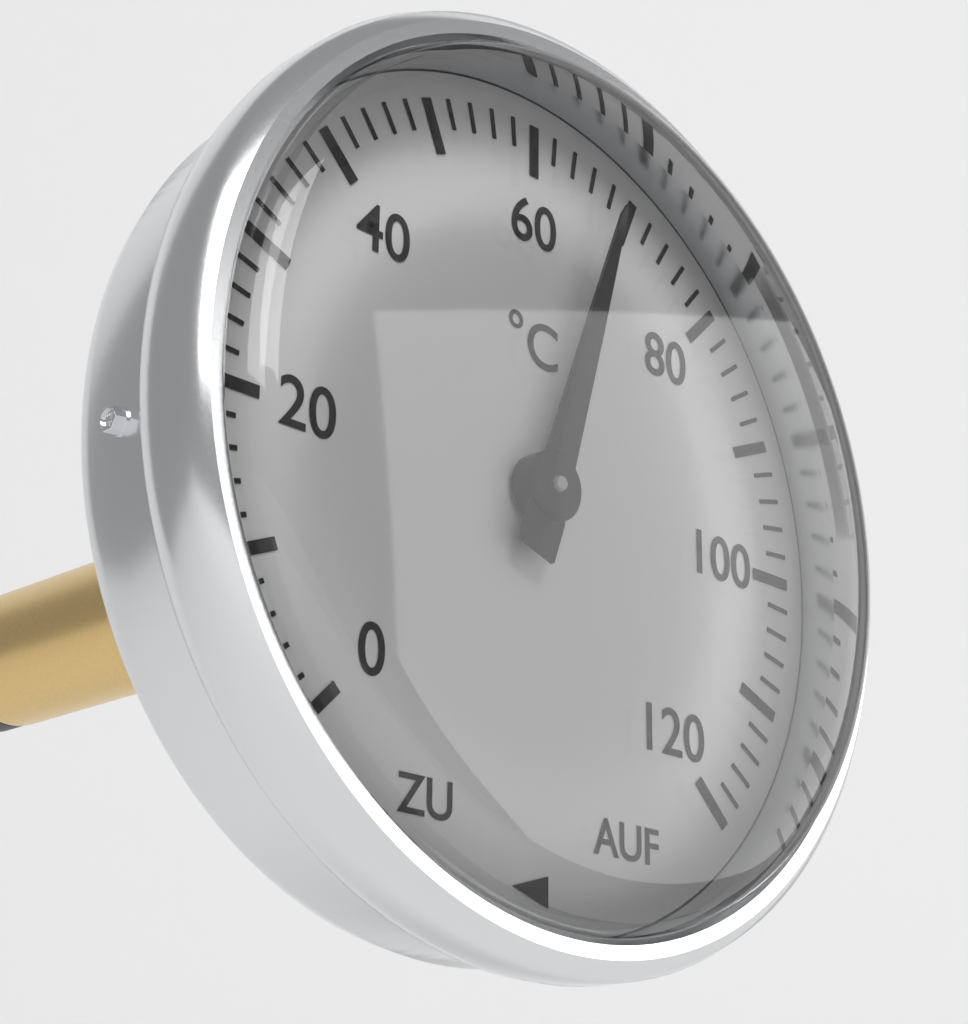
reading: 68 °C
